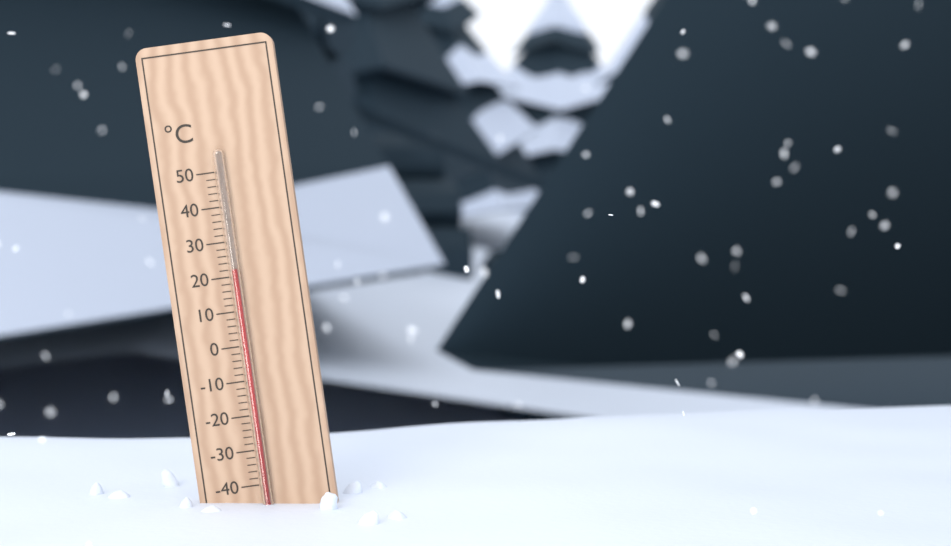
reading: 22 °C
